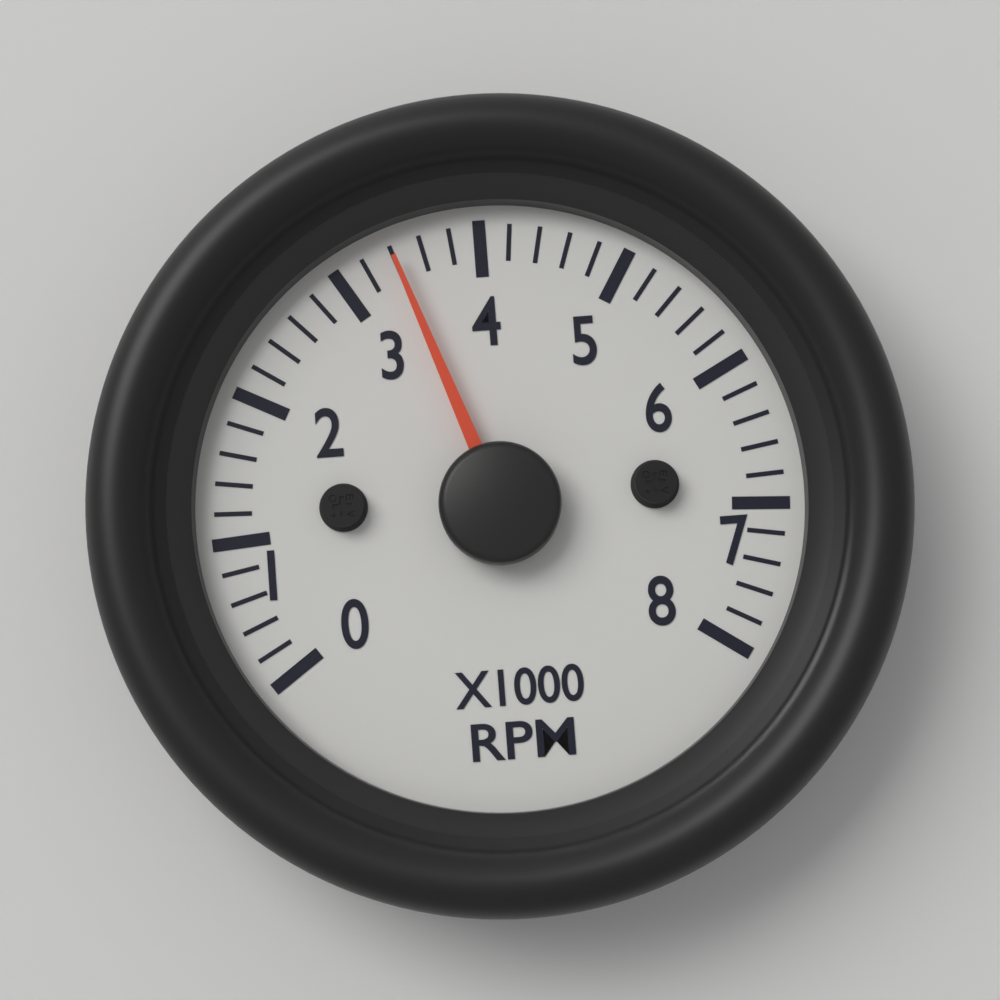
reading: 3400 RPM
